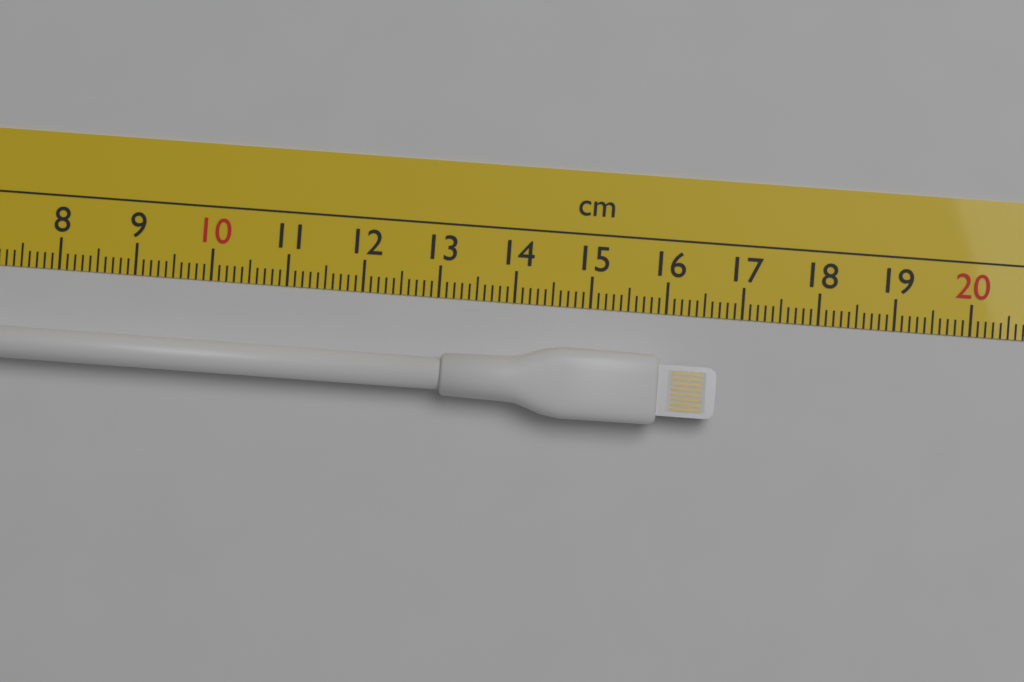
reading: 16.7 cm
